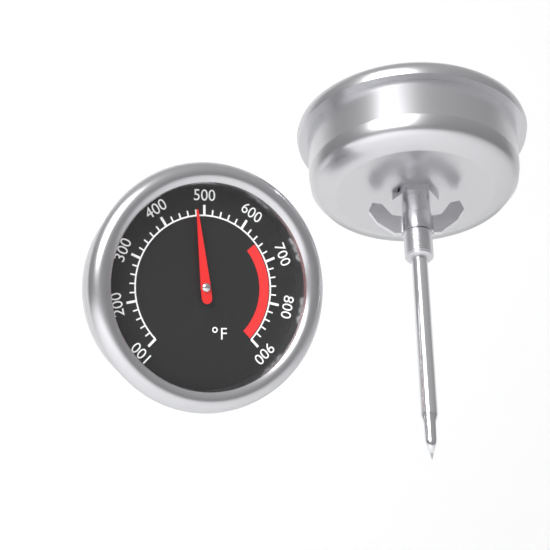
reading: 480 °F
